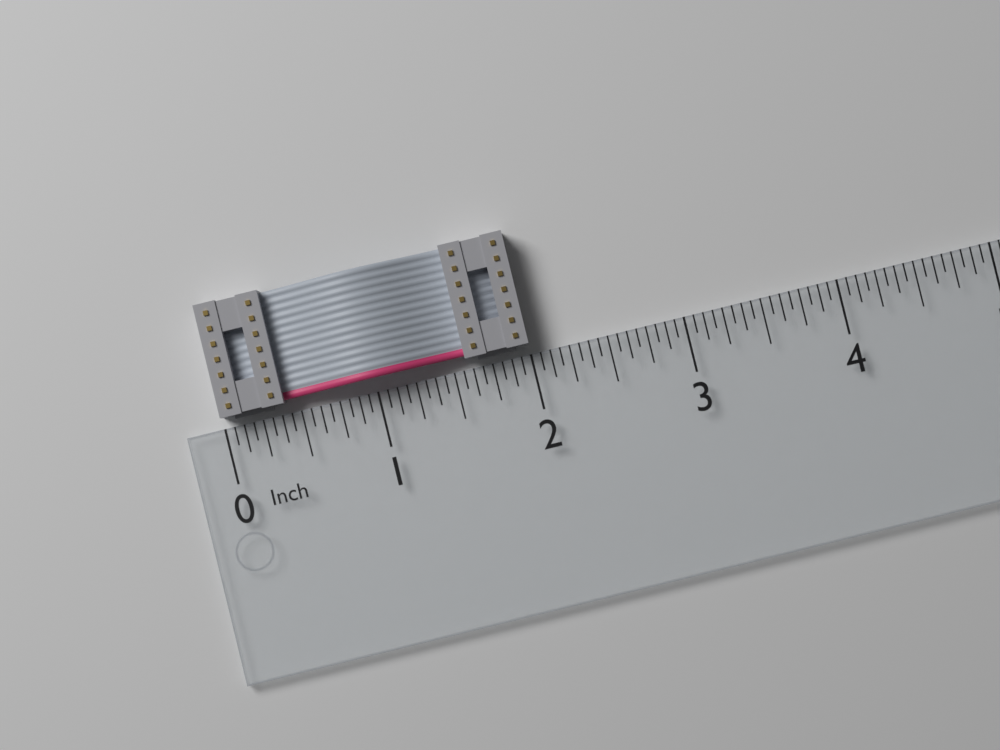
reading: 2.0000 in
